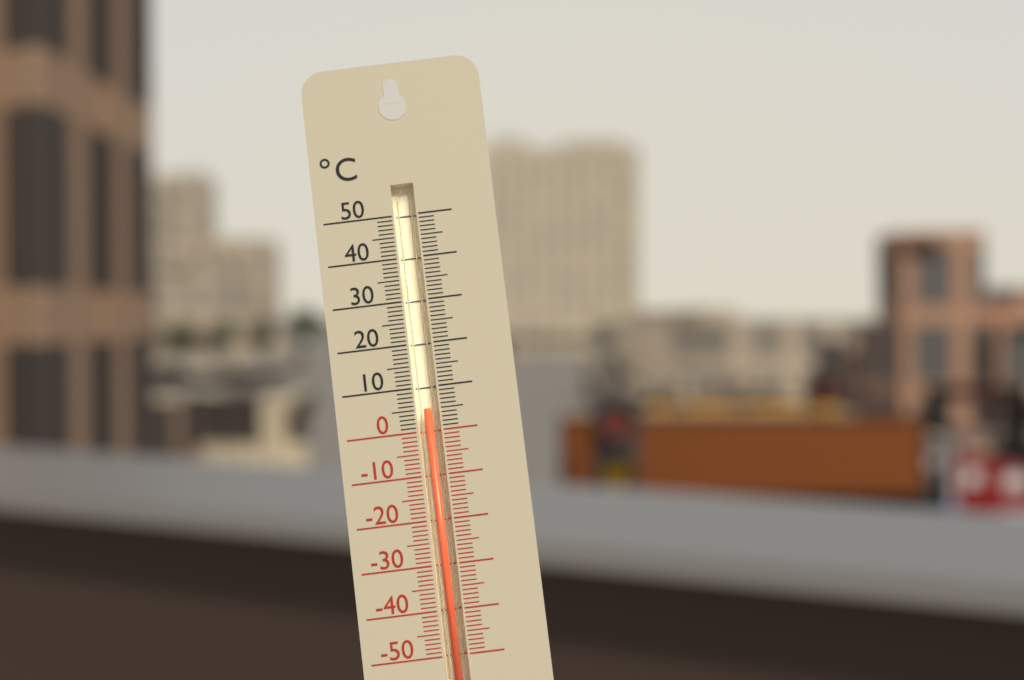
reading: 5 °C
